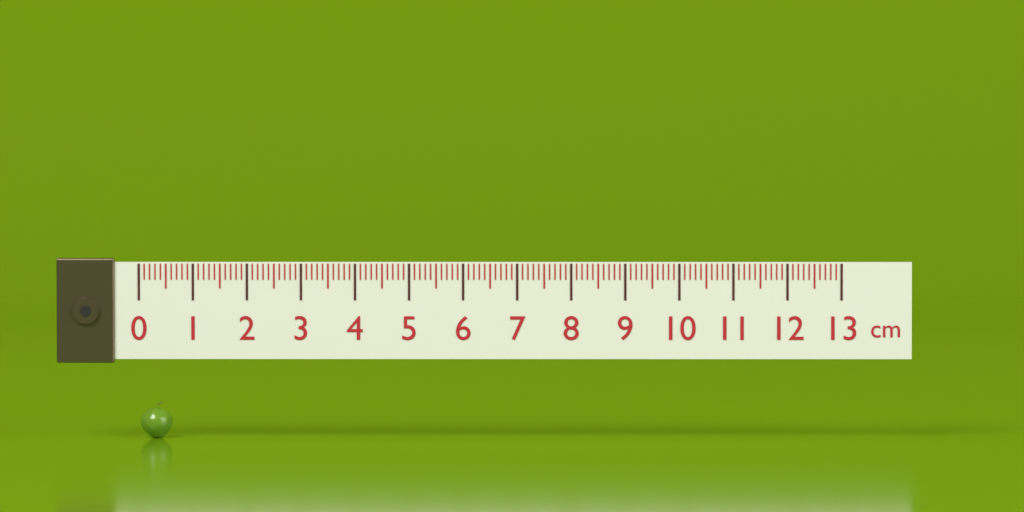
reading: 0.6 cm
